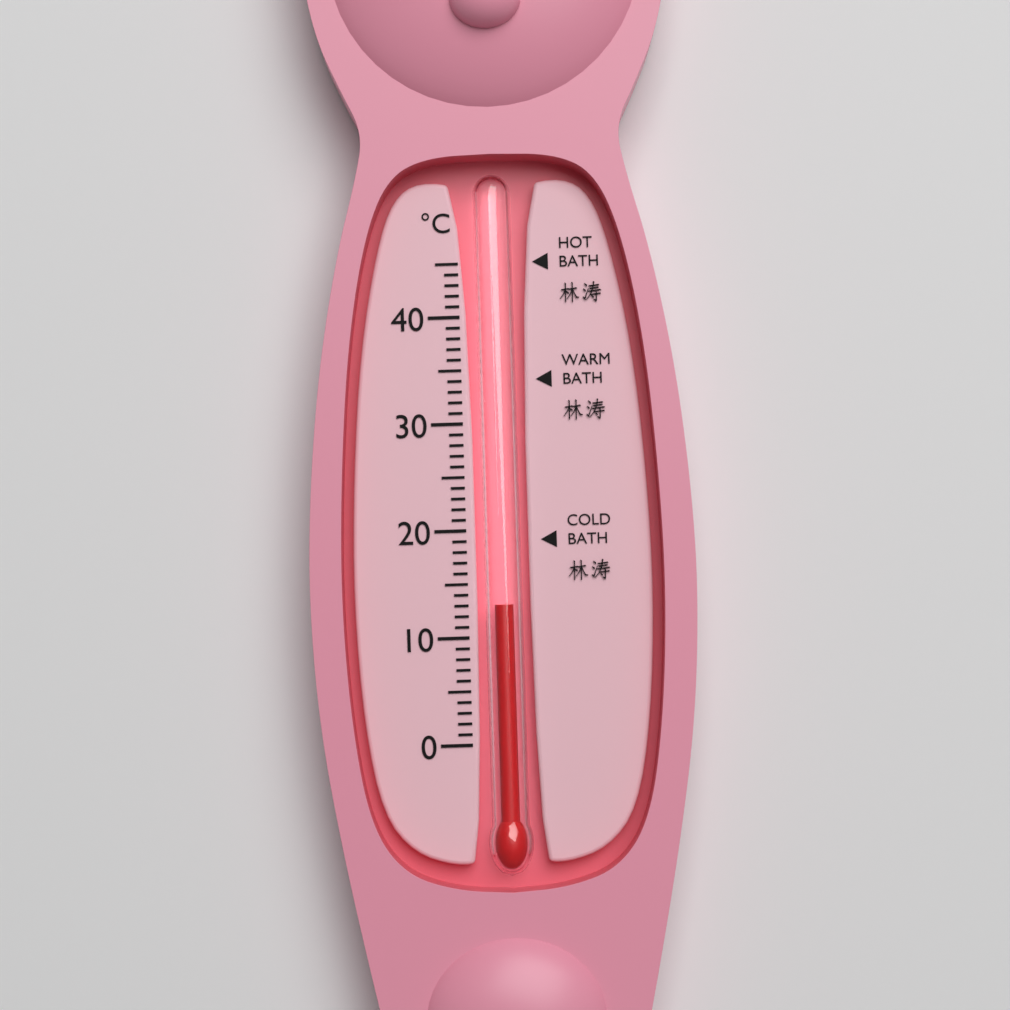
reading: 13 °C
